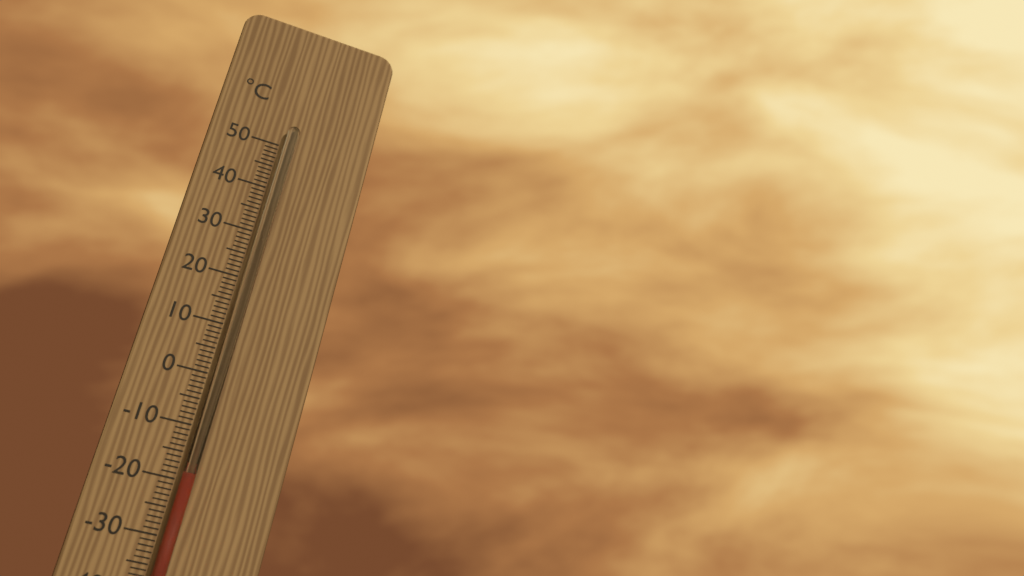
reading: -19 °C
